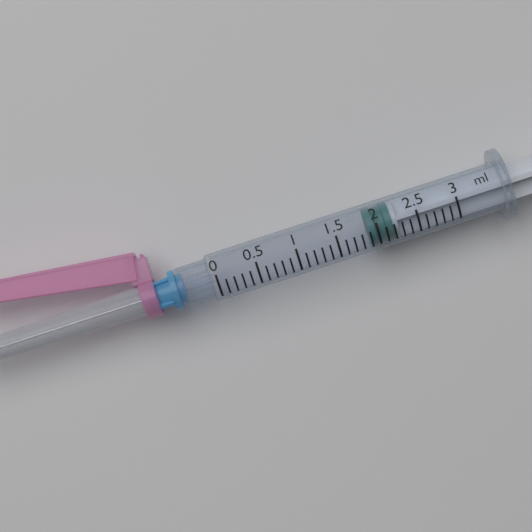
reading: 1.9 ml
